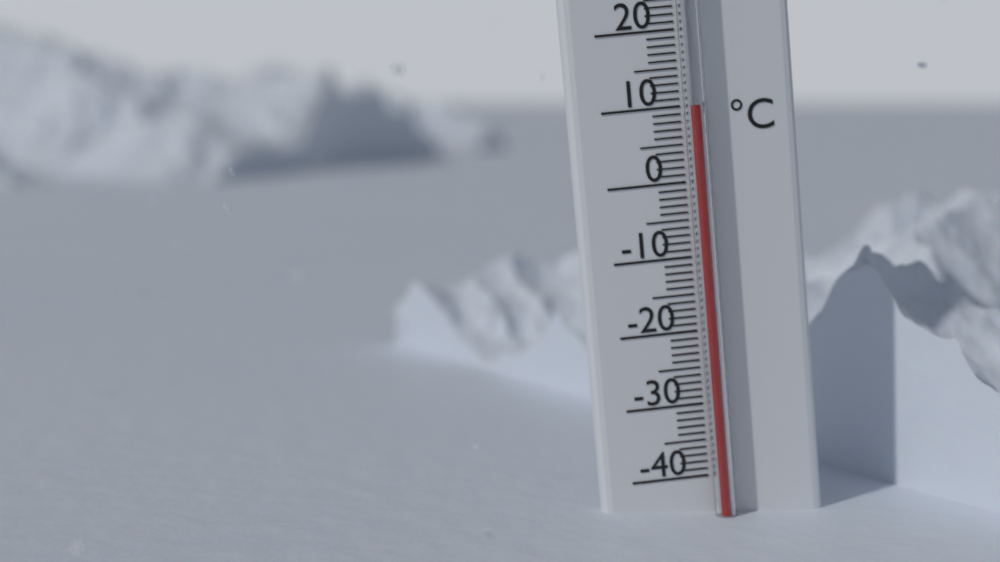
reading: 10 °C
